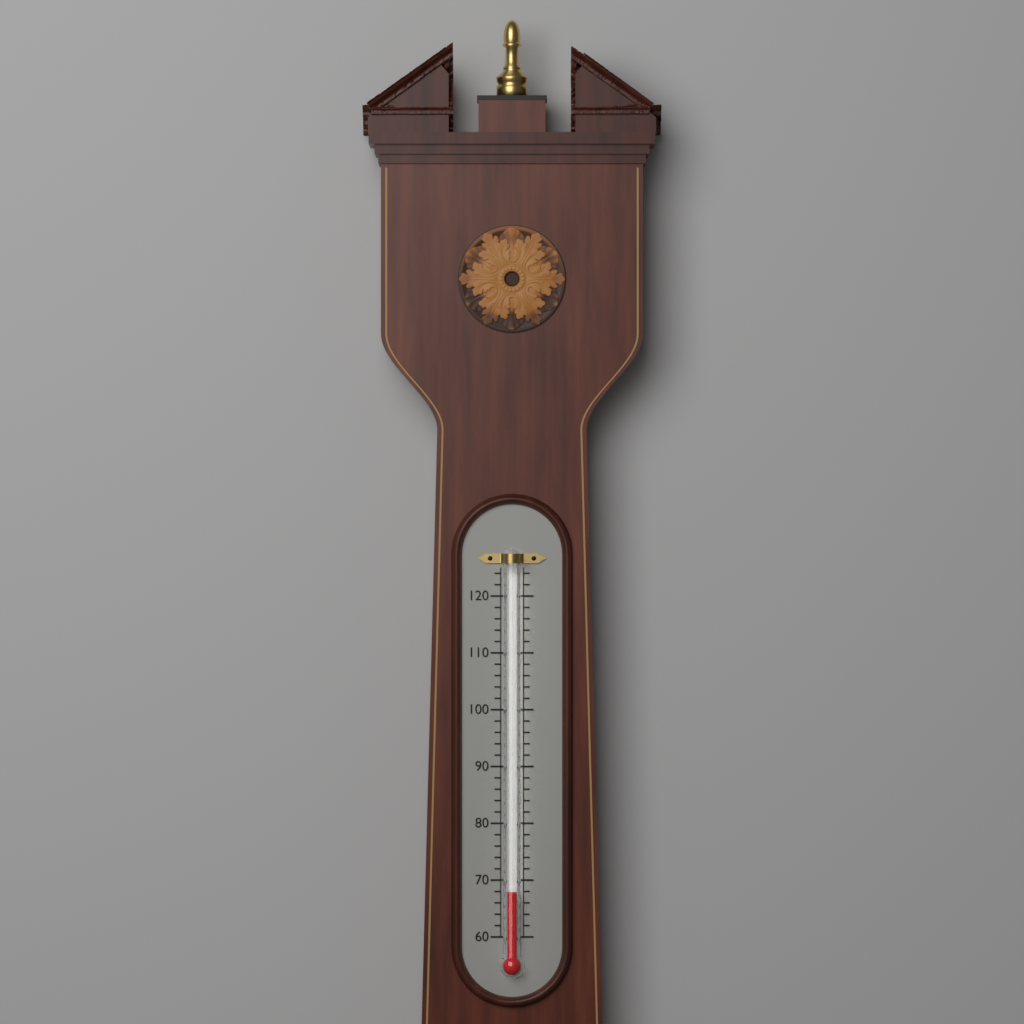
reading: 68 (no unit)
